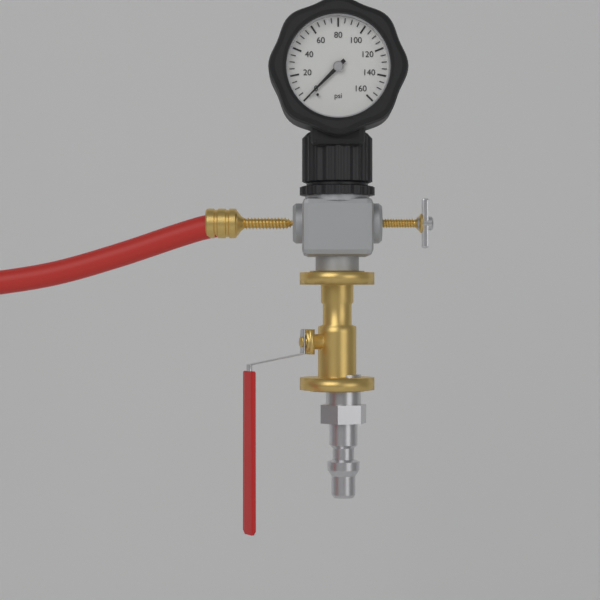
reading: 0 psi
